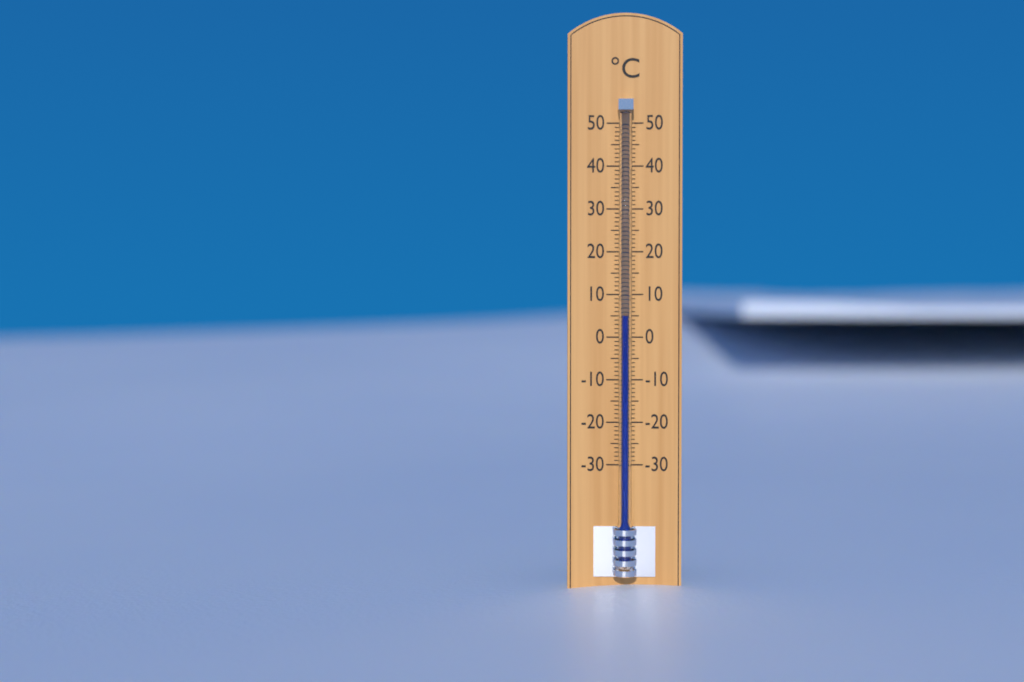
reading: 5 °C
